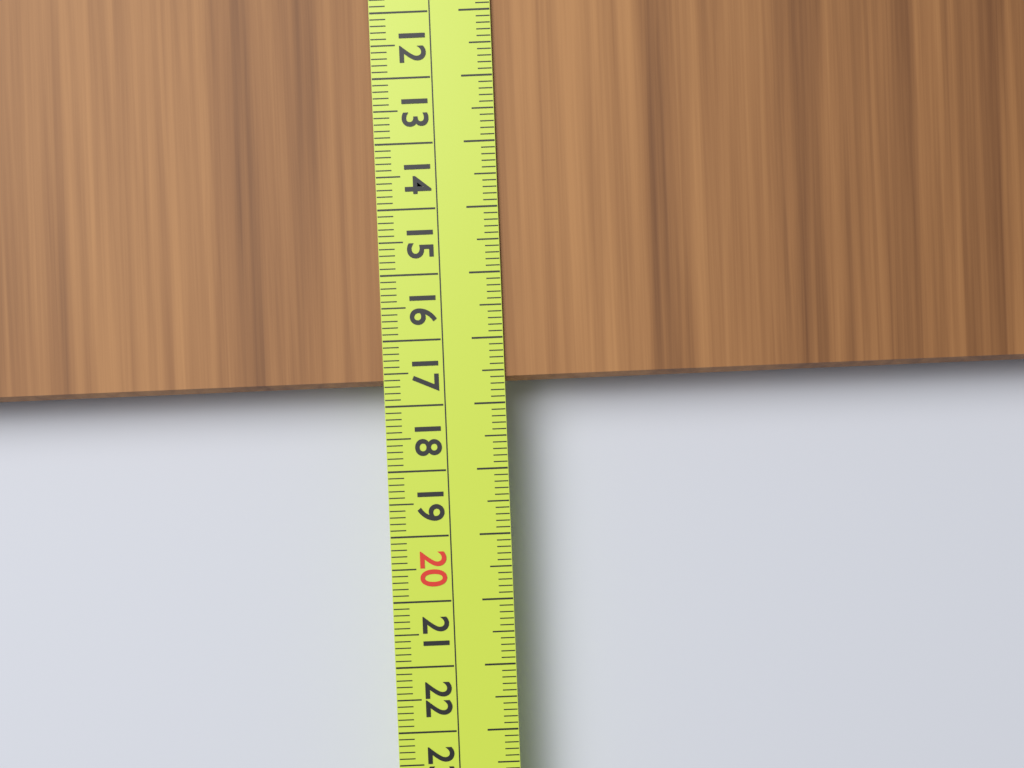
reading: 16.7 cm
